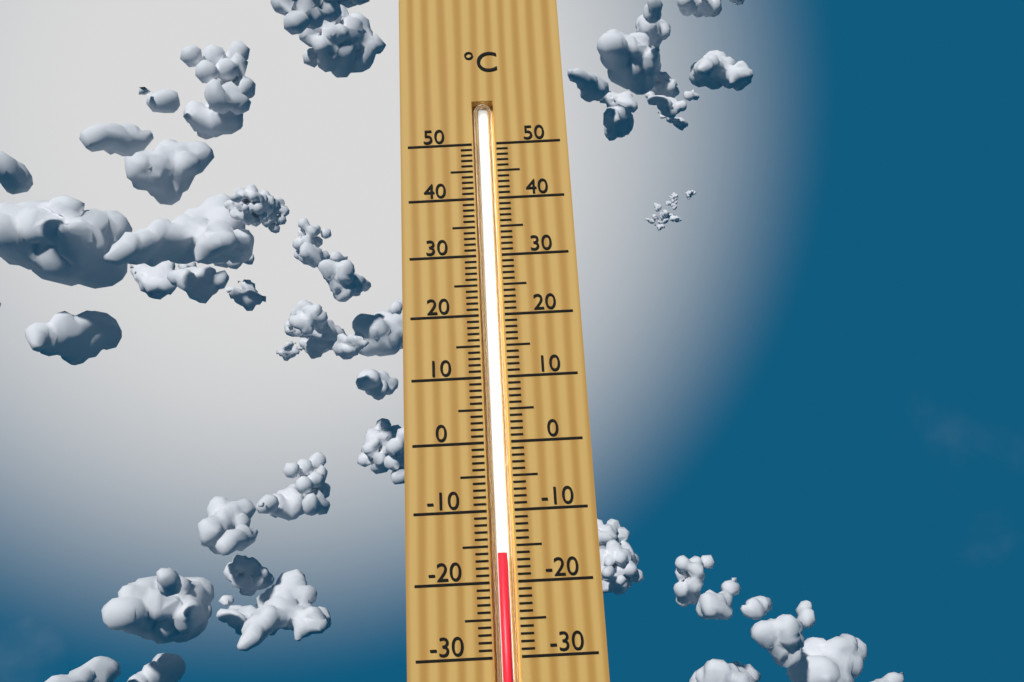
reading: -16 °C
